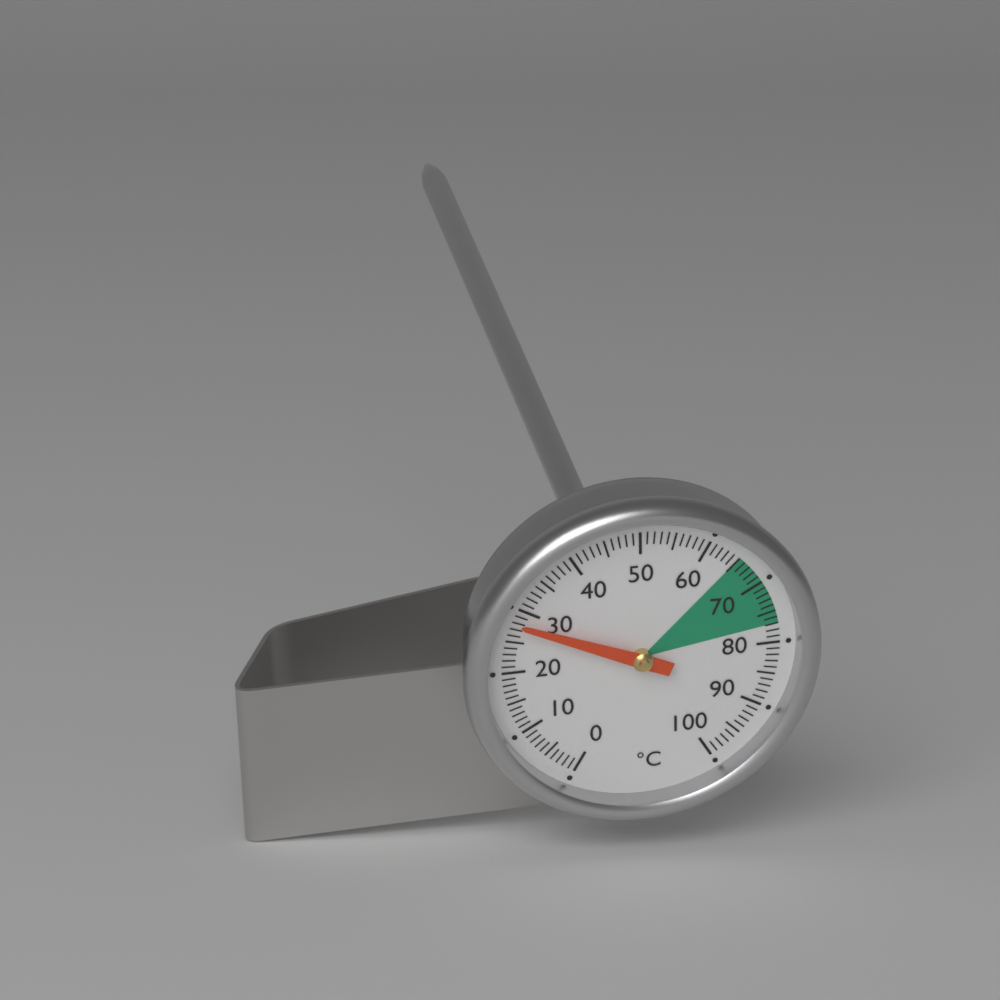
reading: 28 °C
